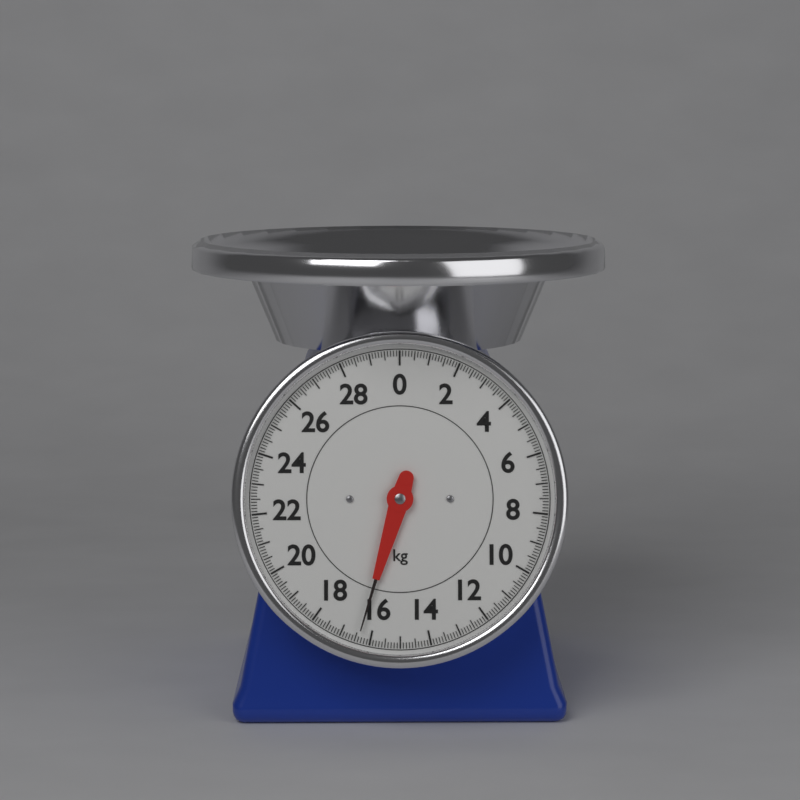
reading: 16.4 kg
